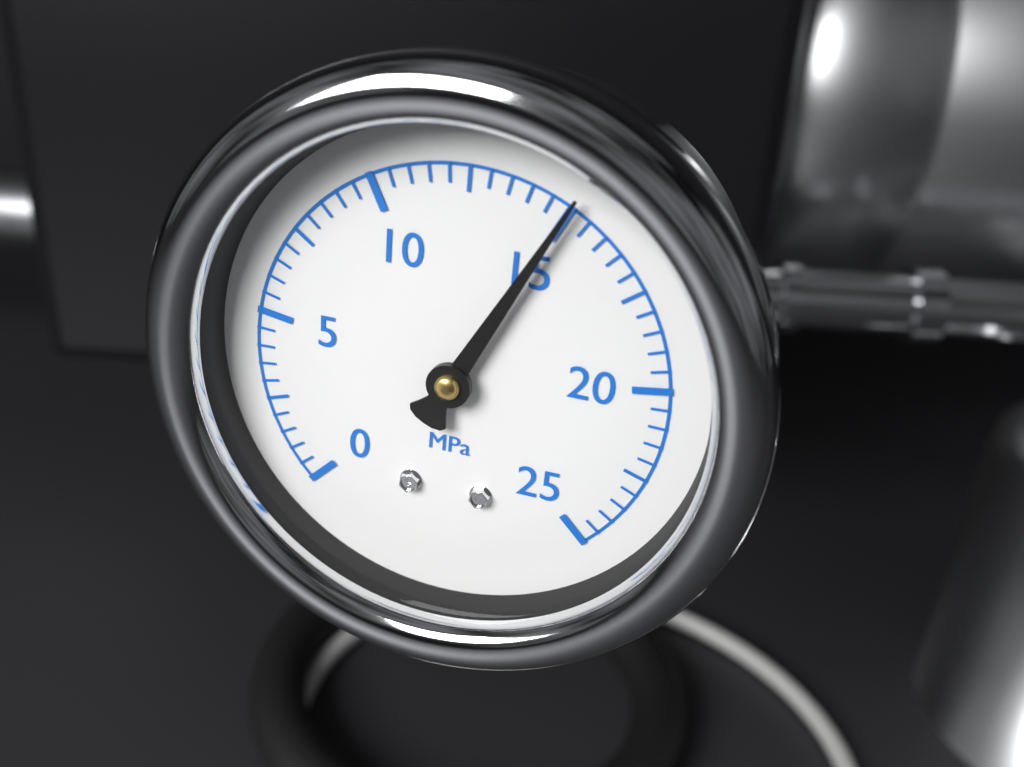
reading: 15.0 MPa
